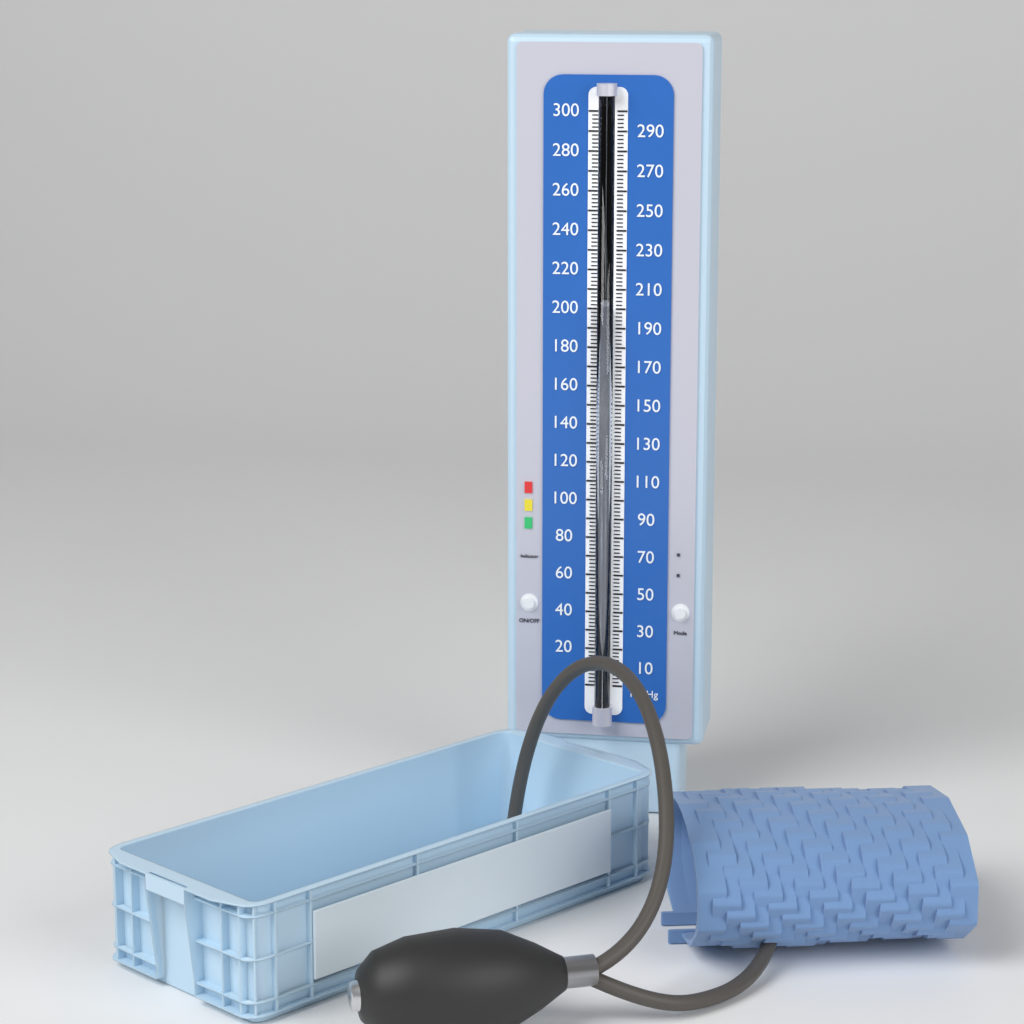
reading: 202 mmHg
